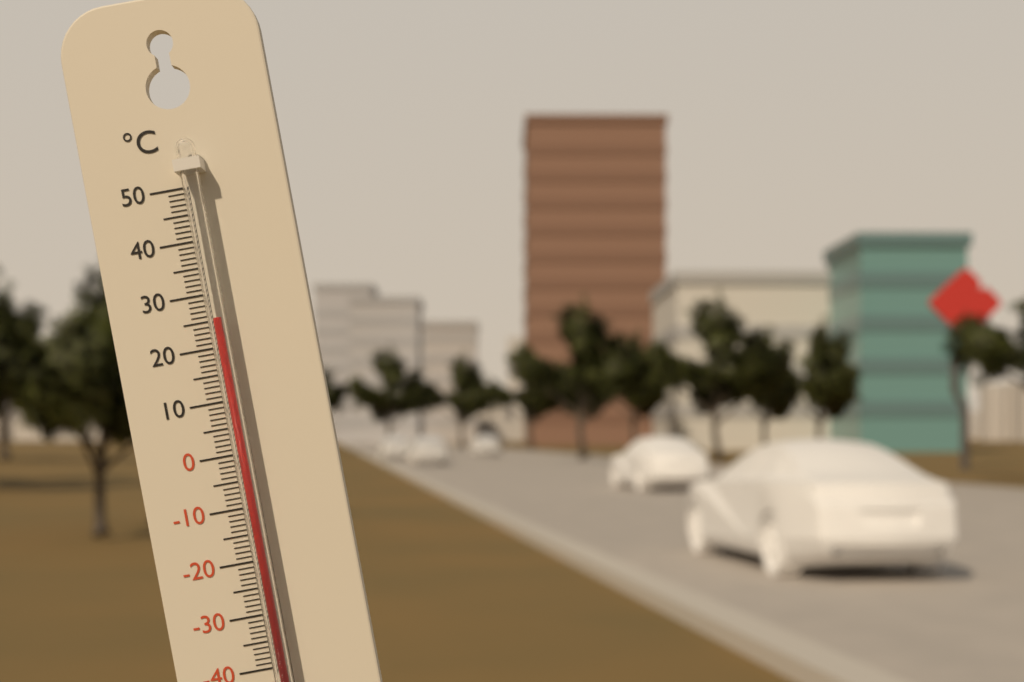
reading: 25 °C
